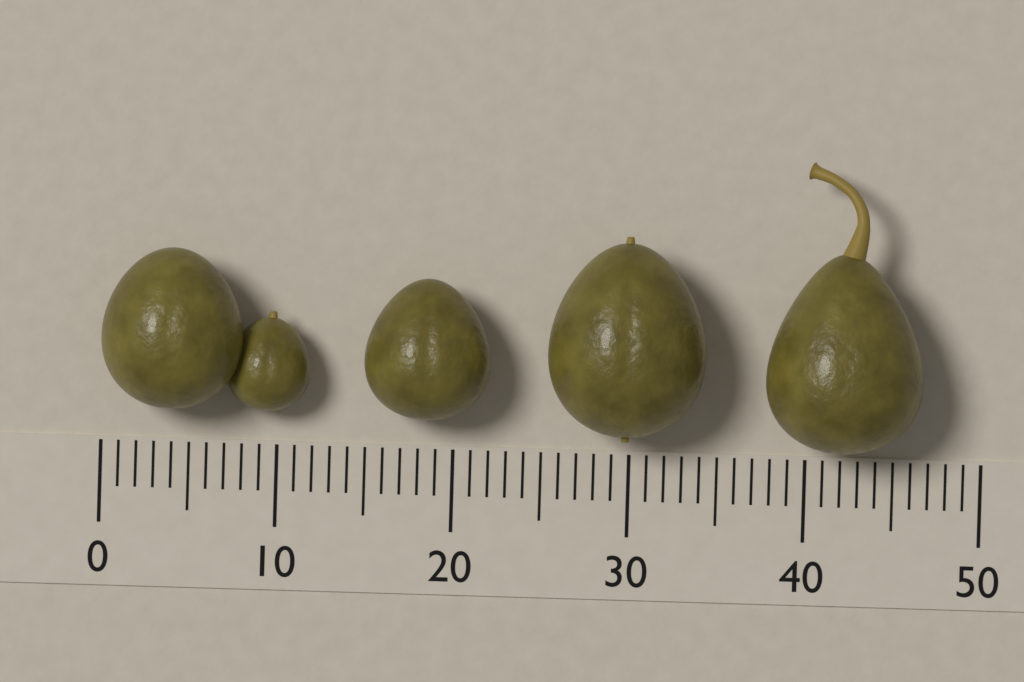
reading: 8 (no unit)
